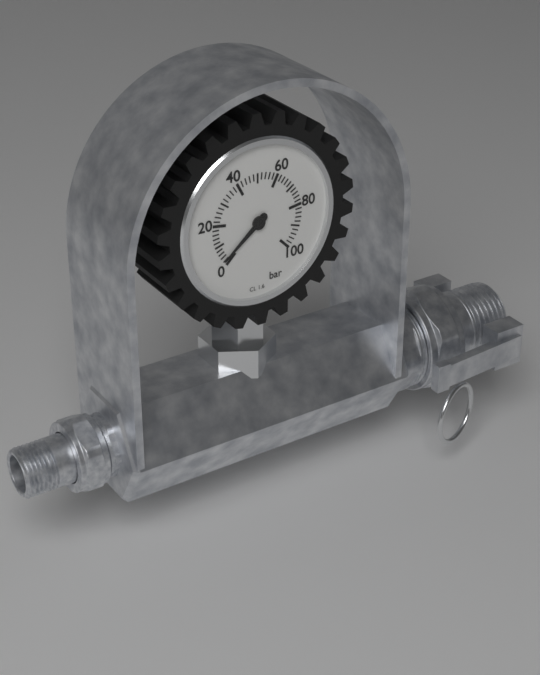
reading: 2 bar
